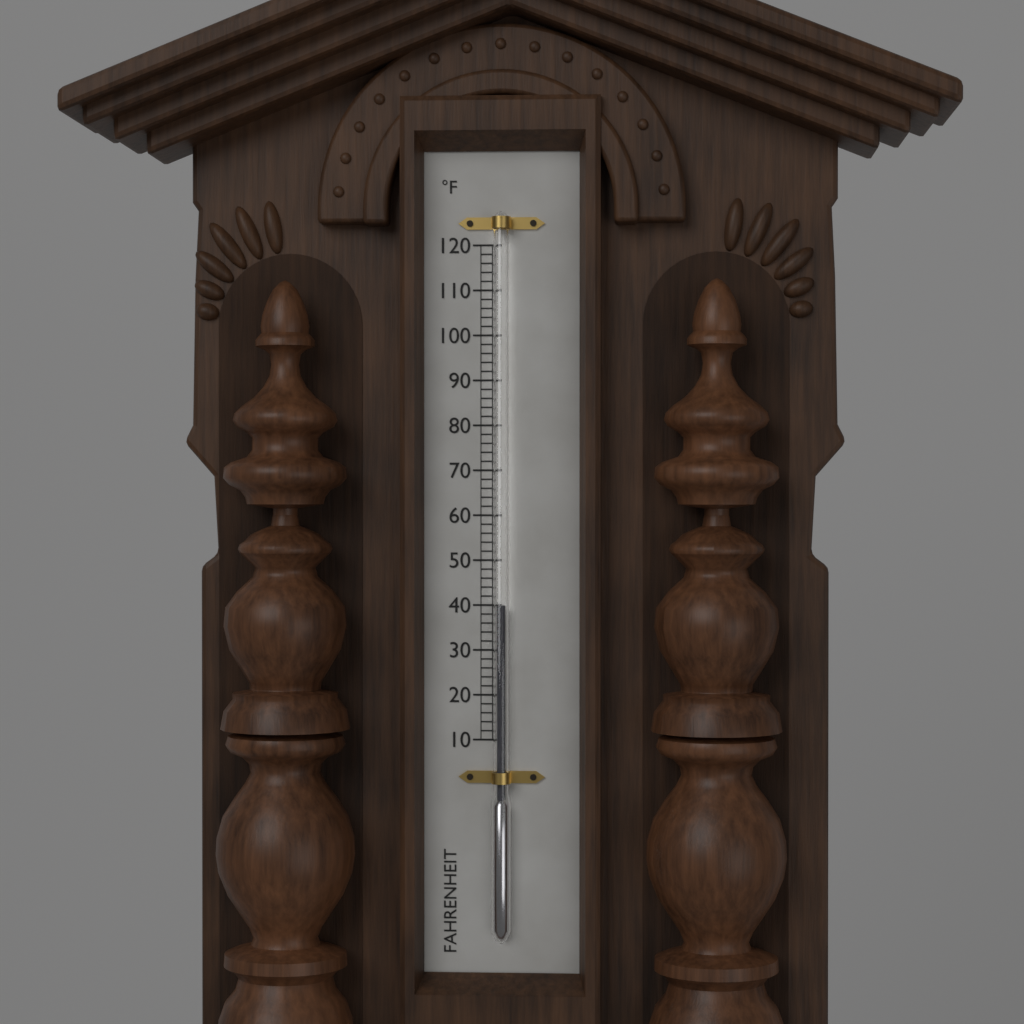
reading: 40 °F
